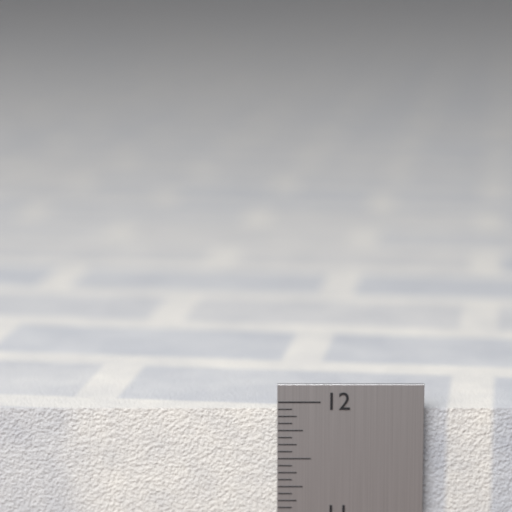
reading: 11.9375 in
